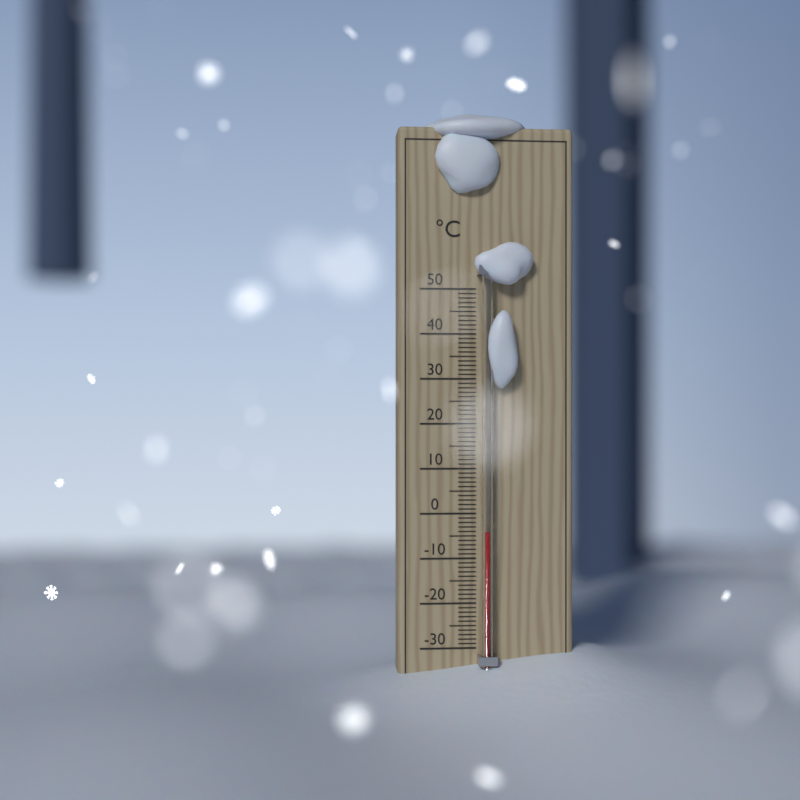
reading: -4 °C
